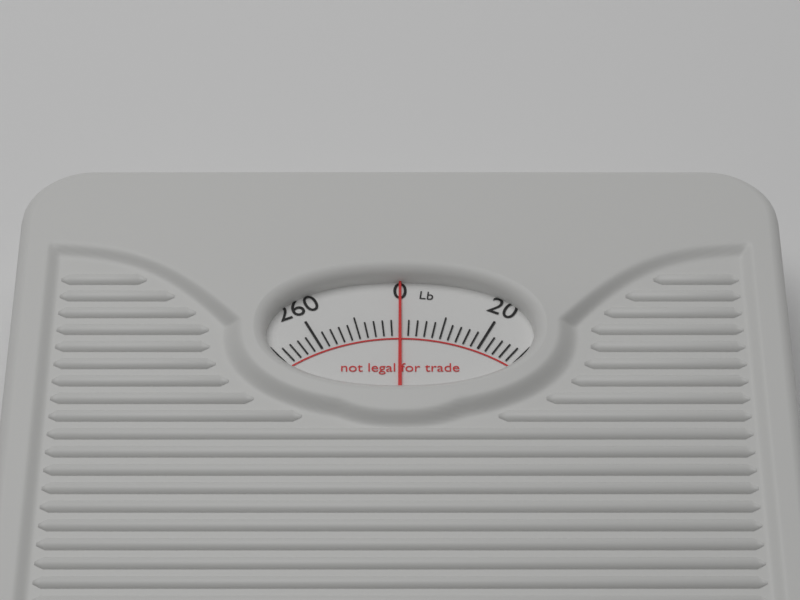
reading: 0 lb
